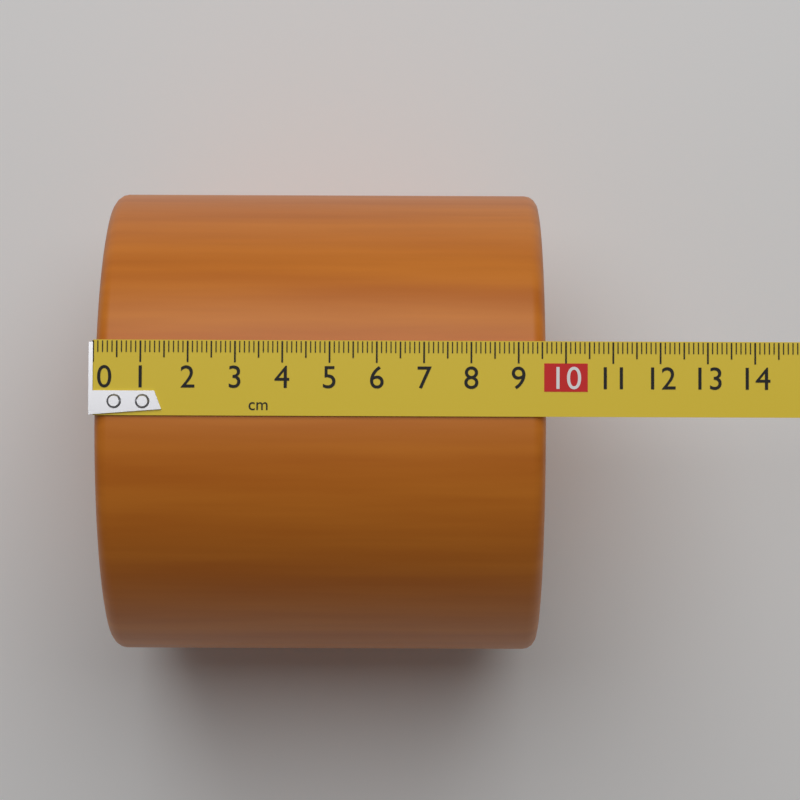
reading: 9.6 cm
